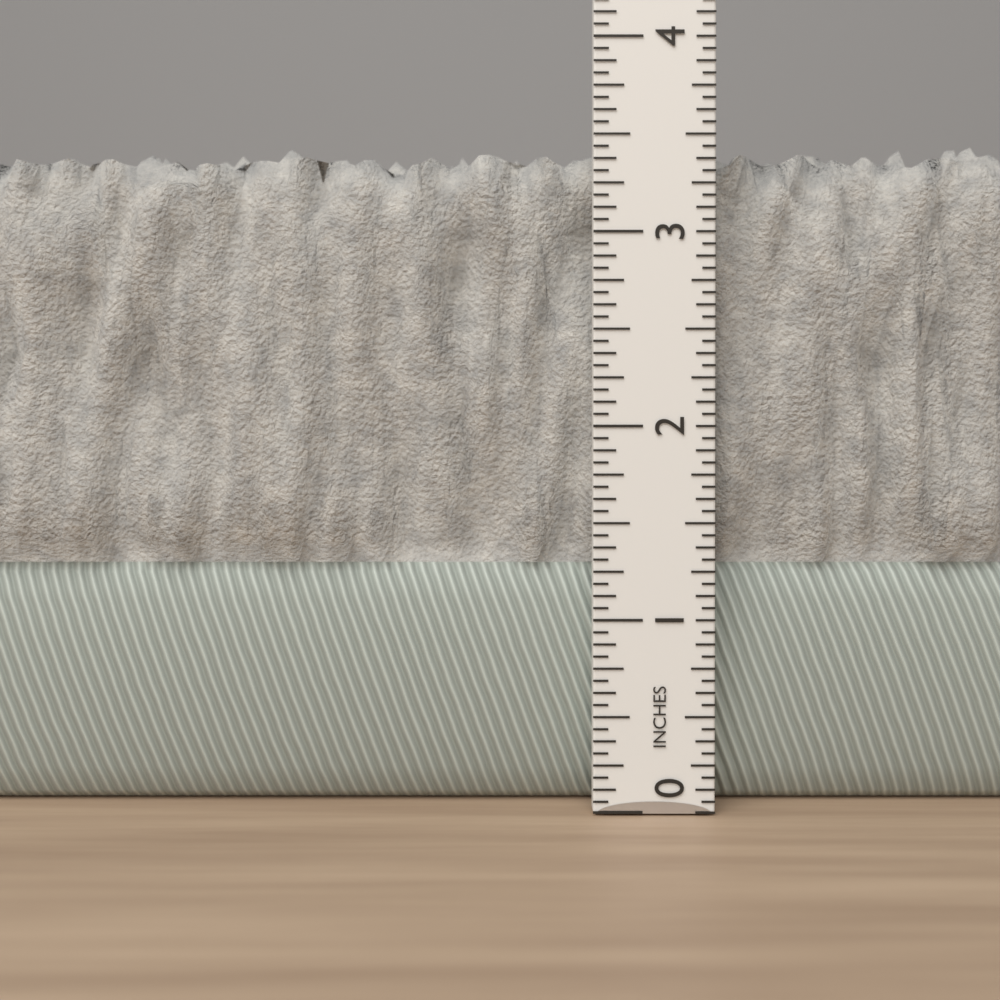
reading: 3.5000 in
